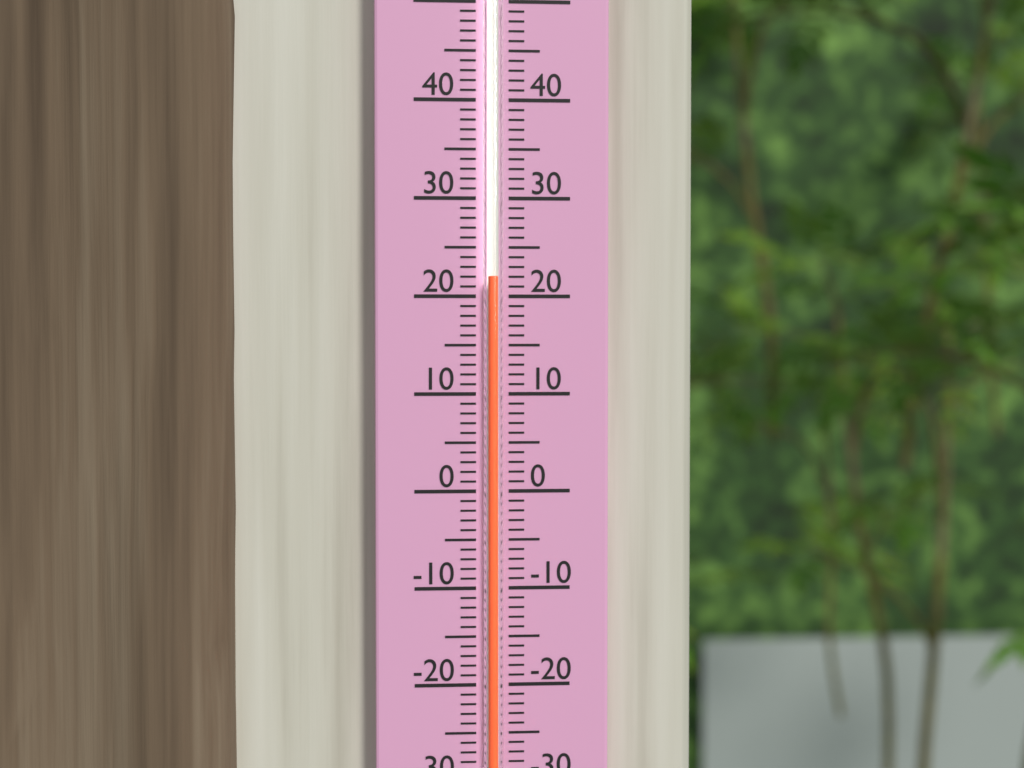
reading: 22 (no unit)
